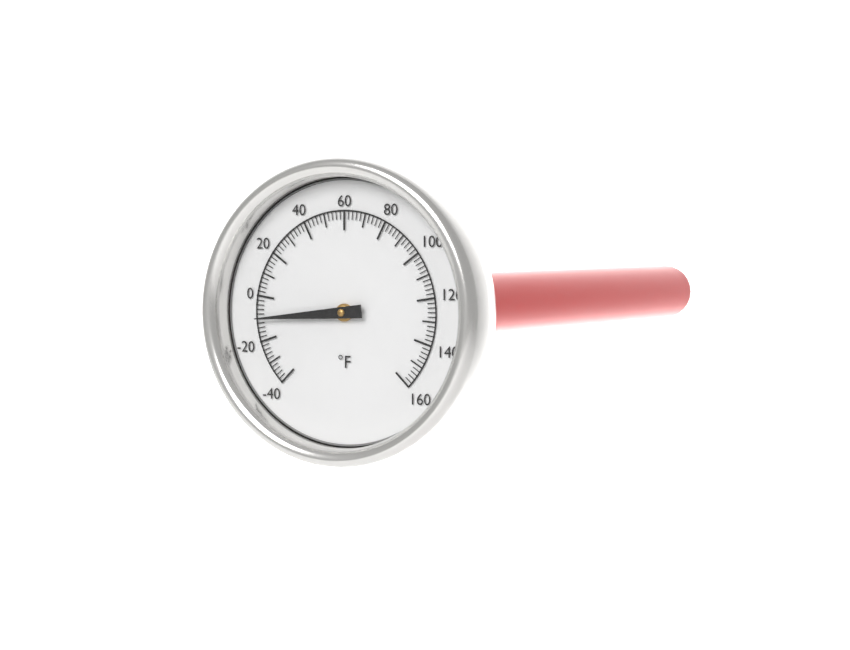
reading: -10 °F
